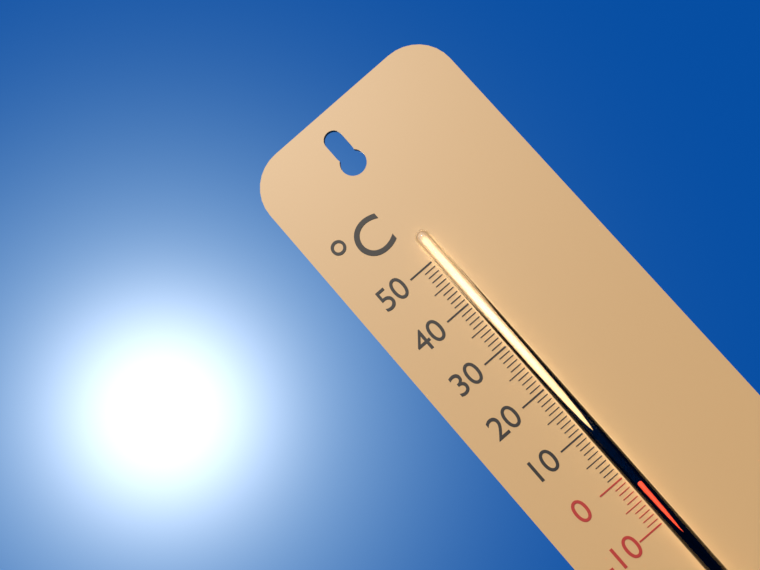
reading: -2 °C
